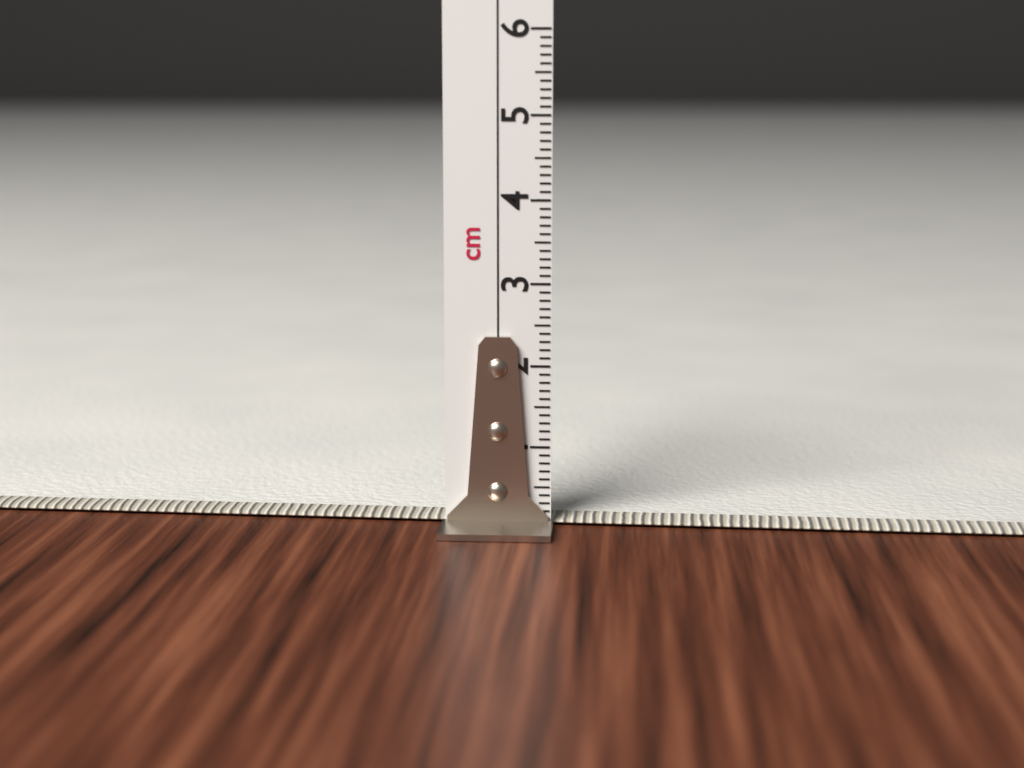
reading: 0.1 cm
